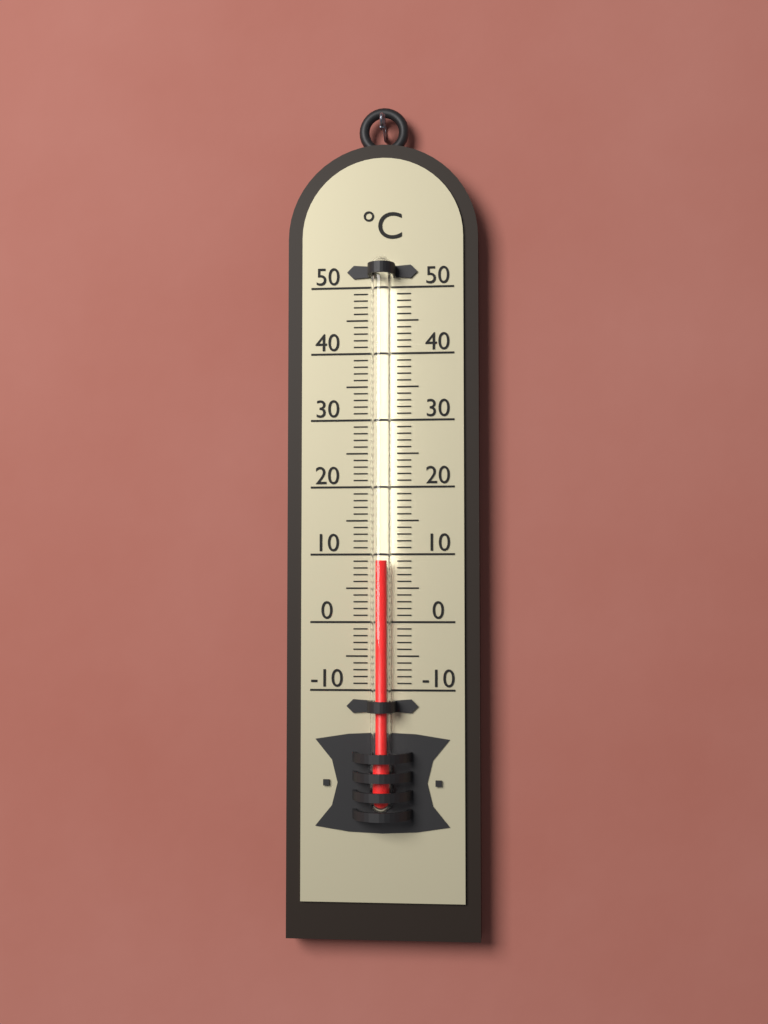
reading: 9 °C
